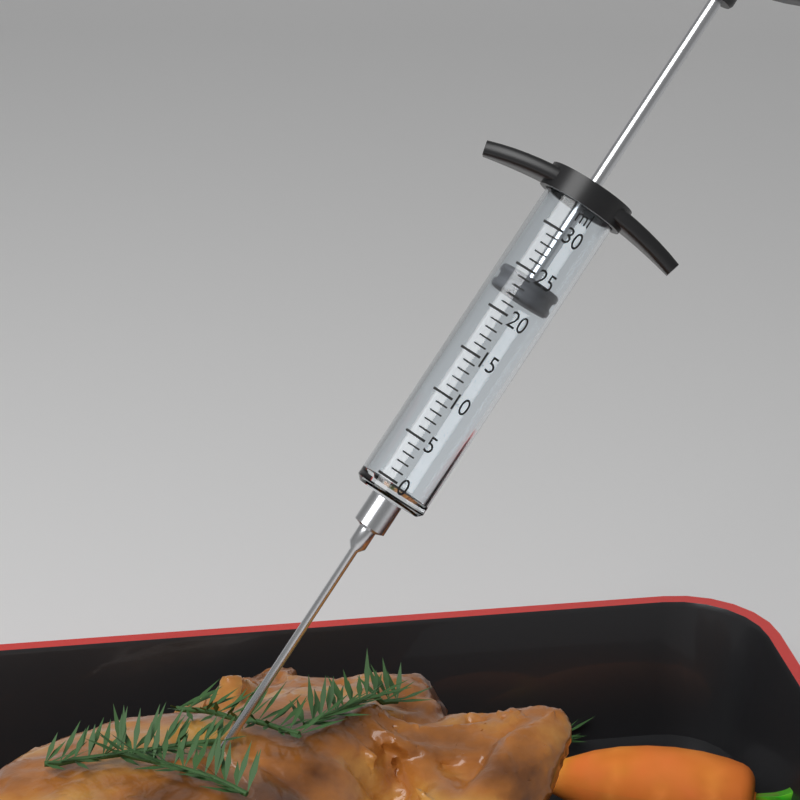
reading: 22 ml
